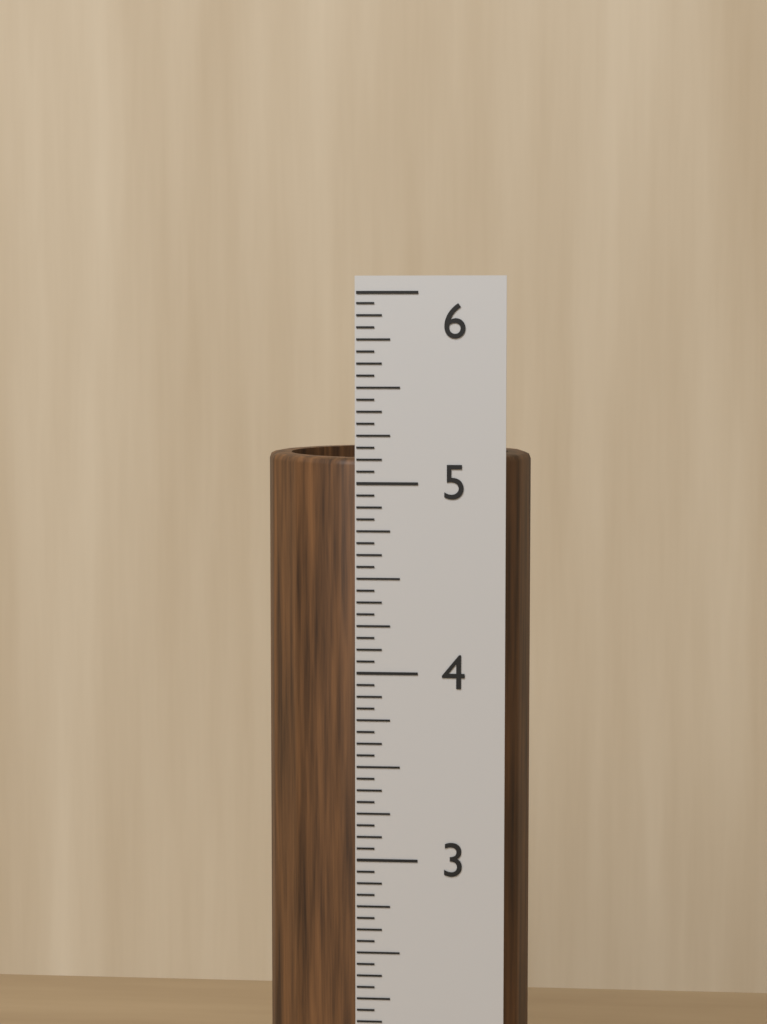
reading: 5.1250 in
